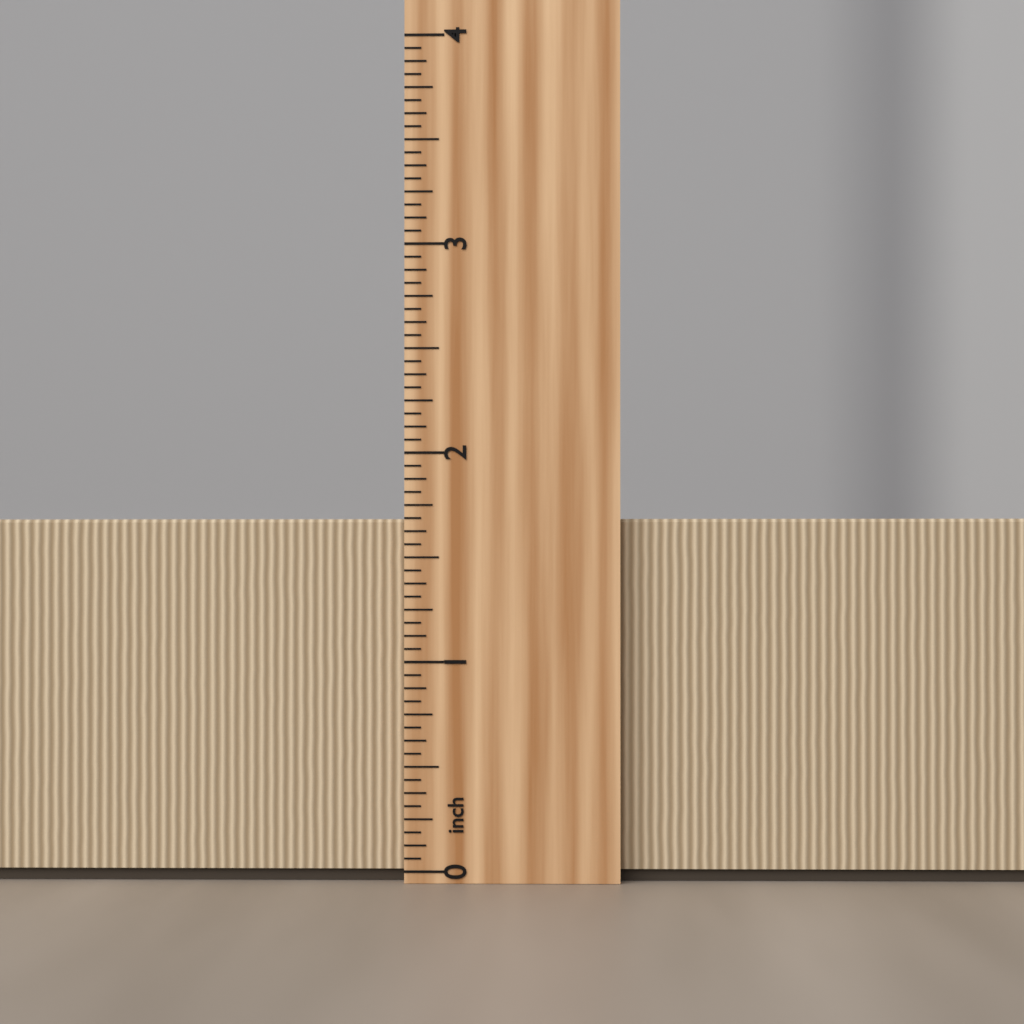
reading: 1.6875 inch
